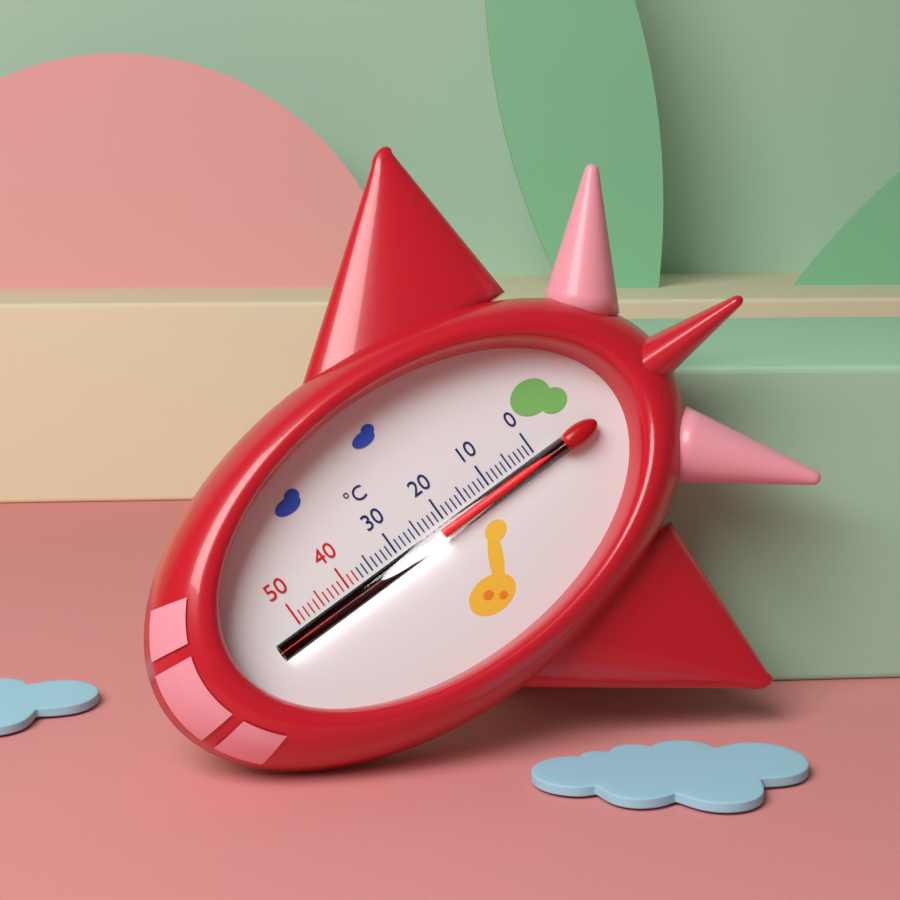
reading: 22 °C
